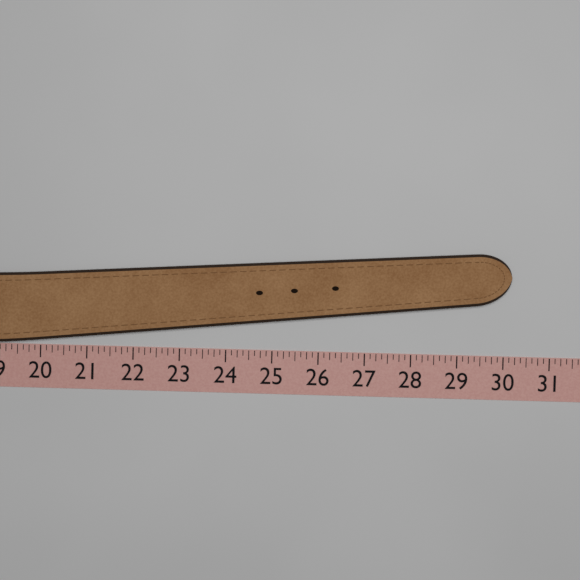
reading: 30.125 (no unit)
